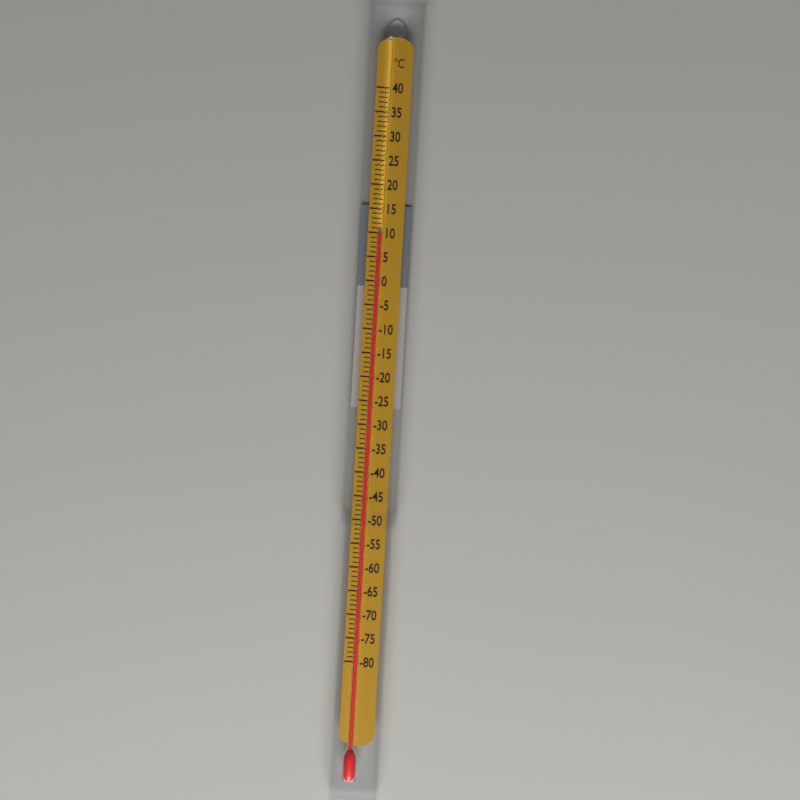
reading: 10 °C
